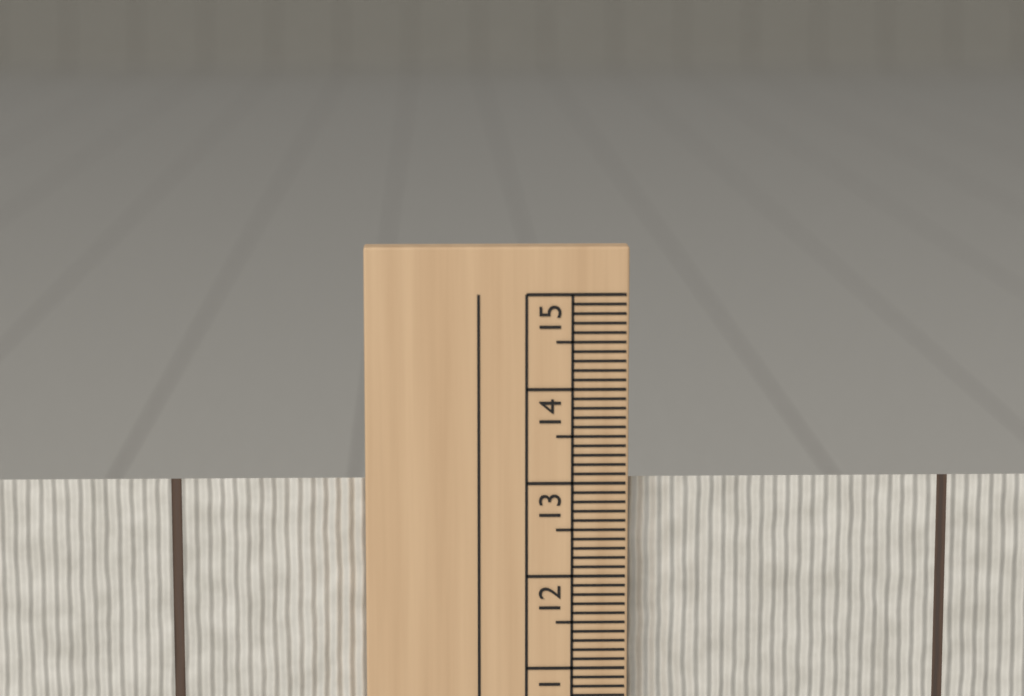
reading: 13.0 cm
